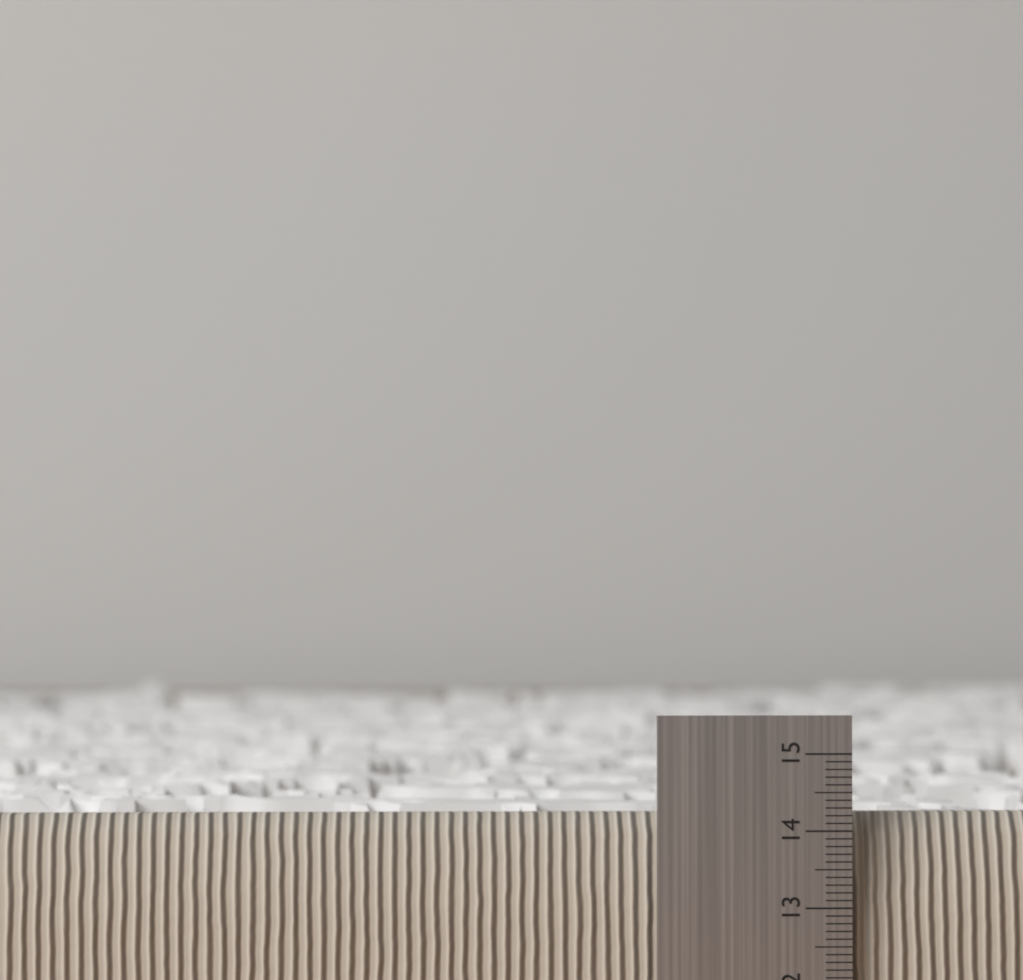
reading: 14.2 (no unit)
